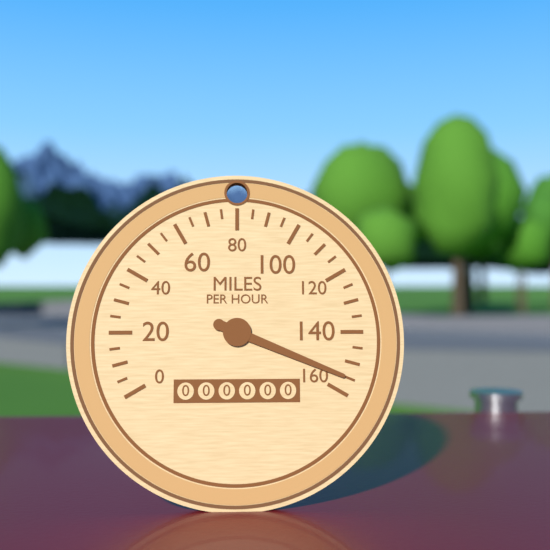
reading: 155 mph
